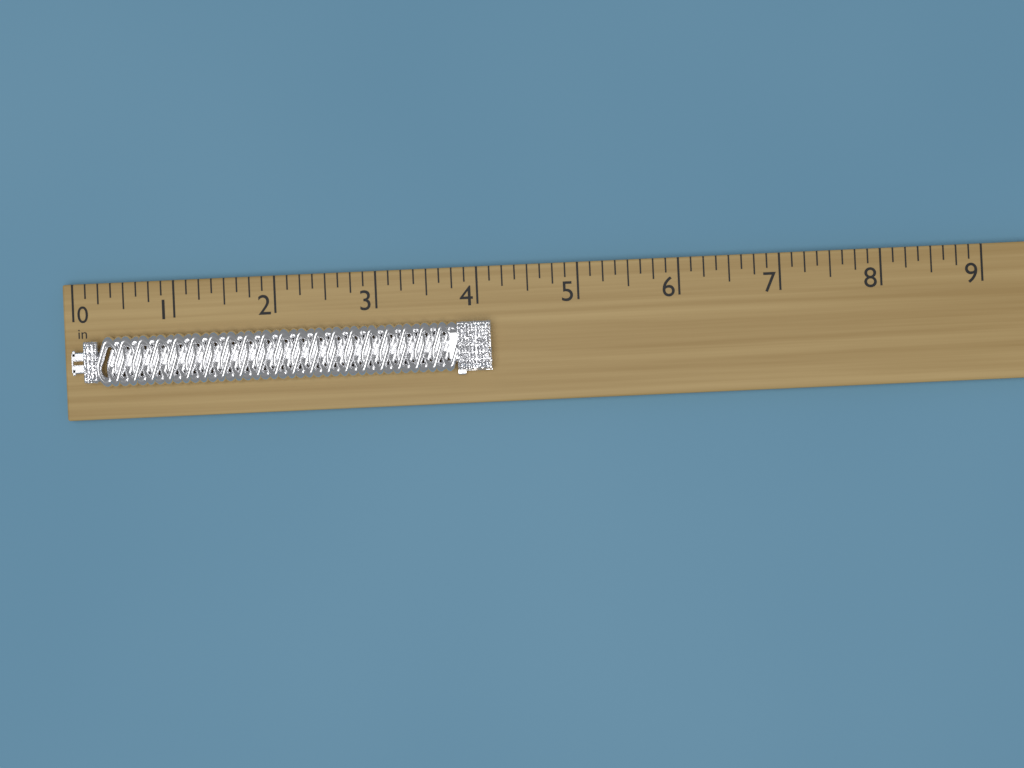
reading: 4.125 in
